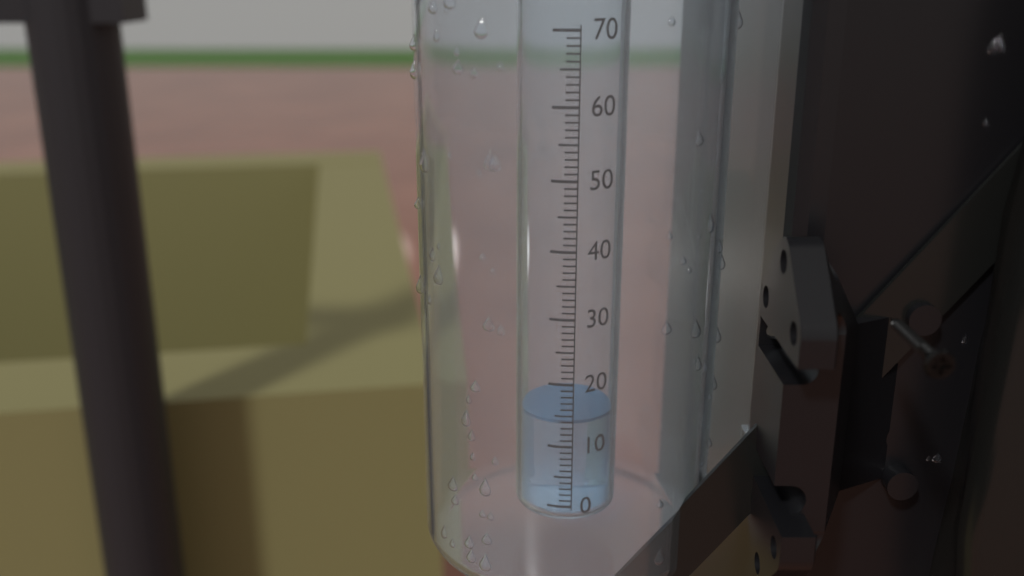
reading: 14 (no unit)
